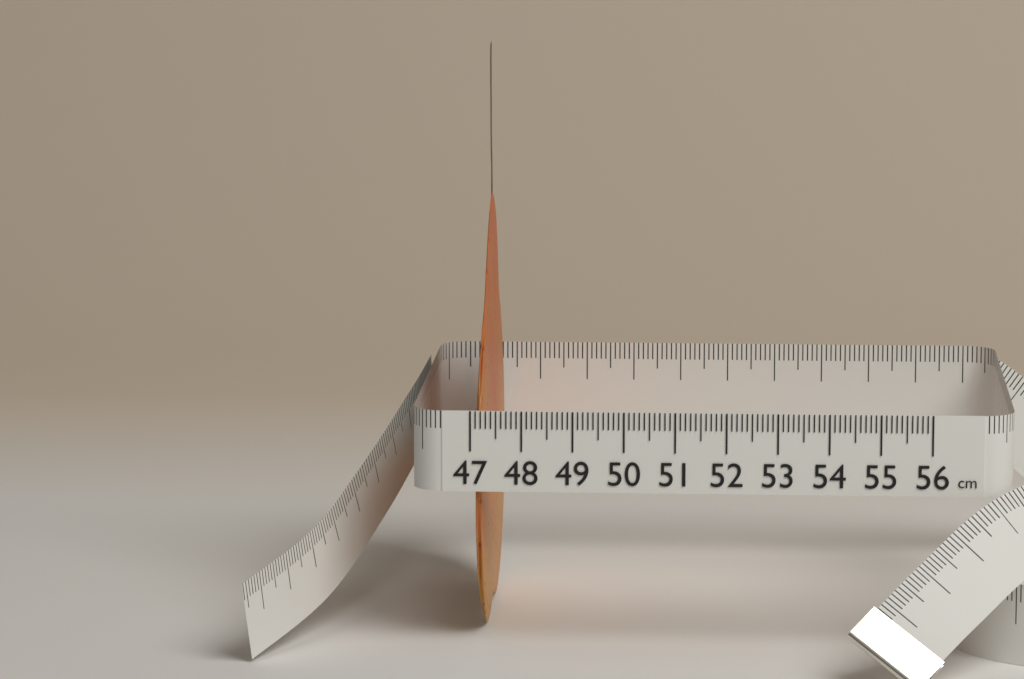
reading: 47.3 cm
